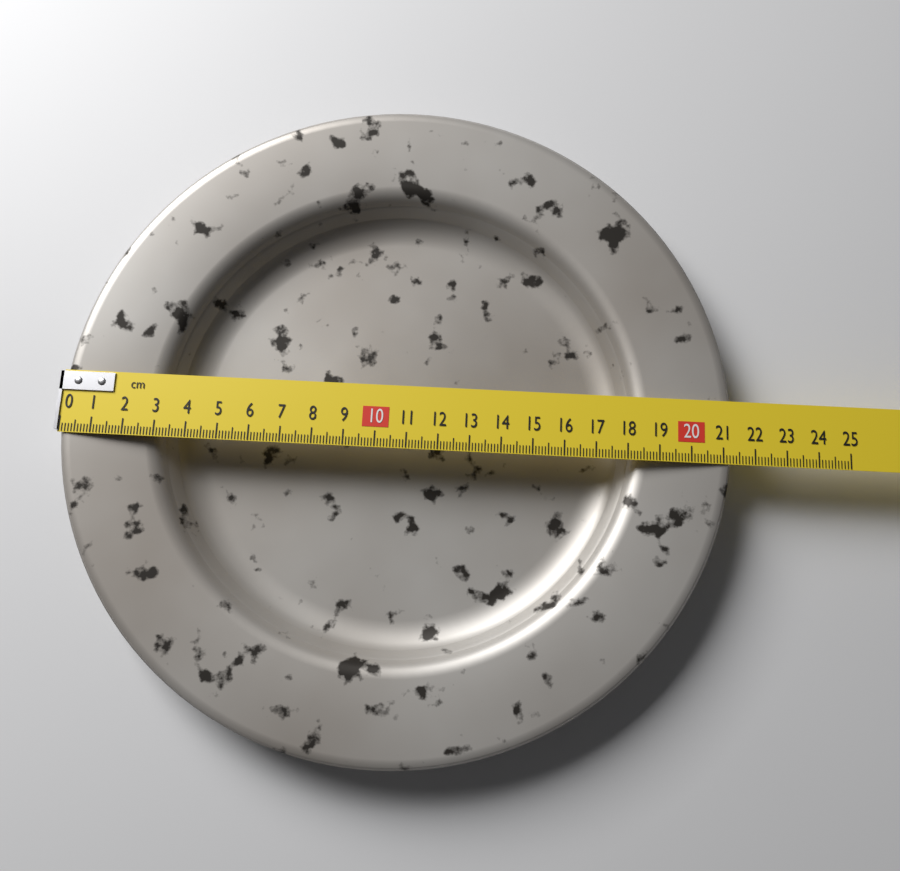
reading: 21.3 cm
